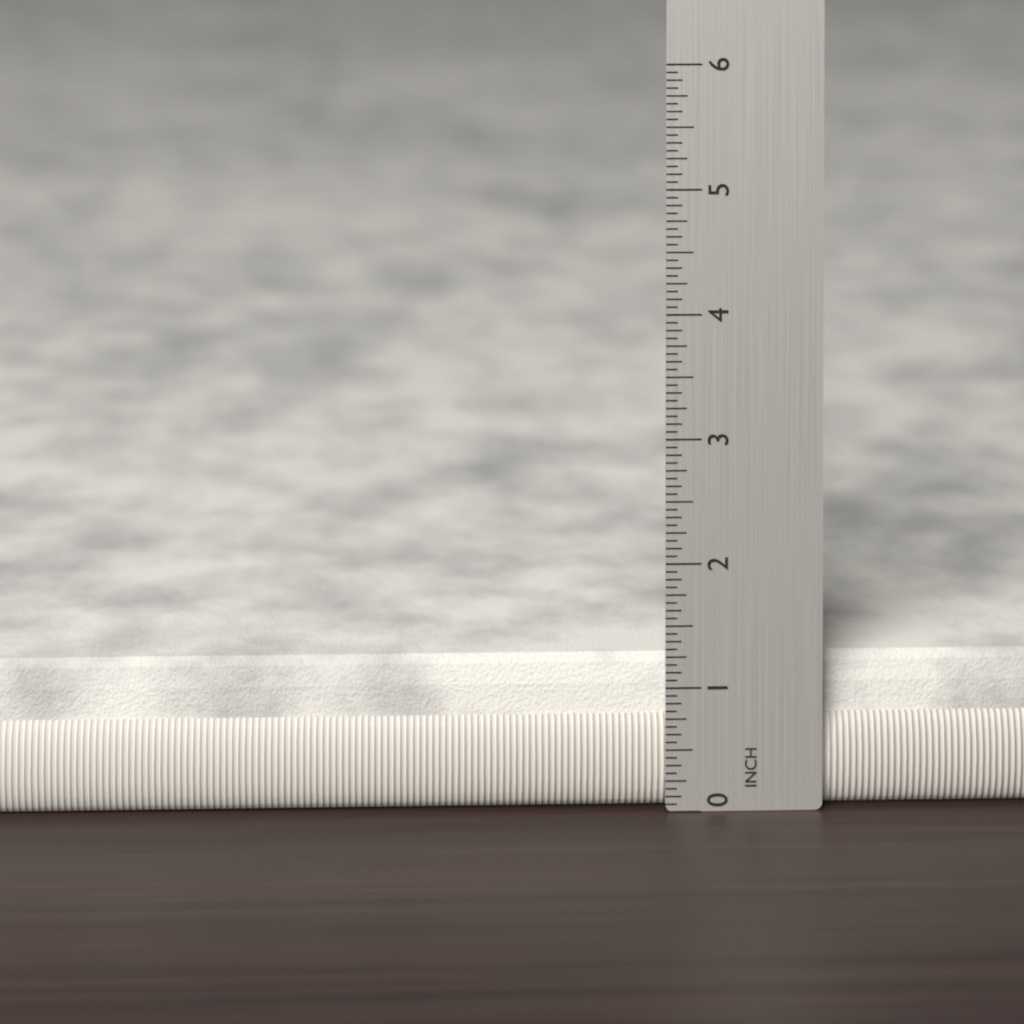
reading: 1.1875 in
